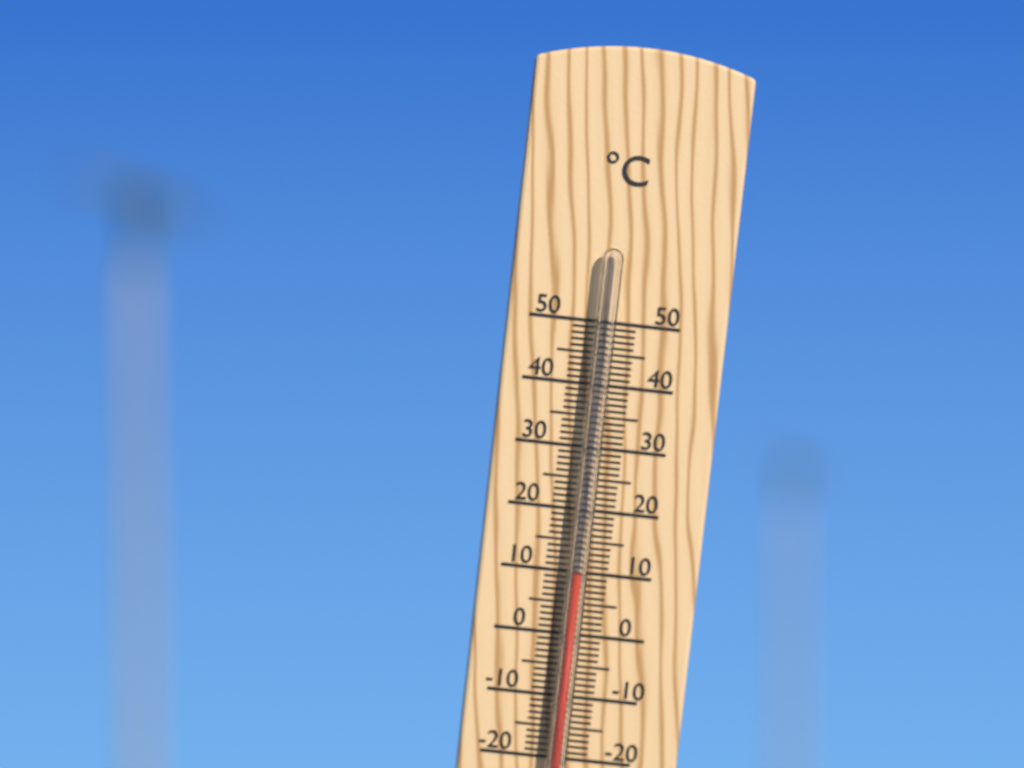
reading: 10 °C
